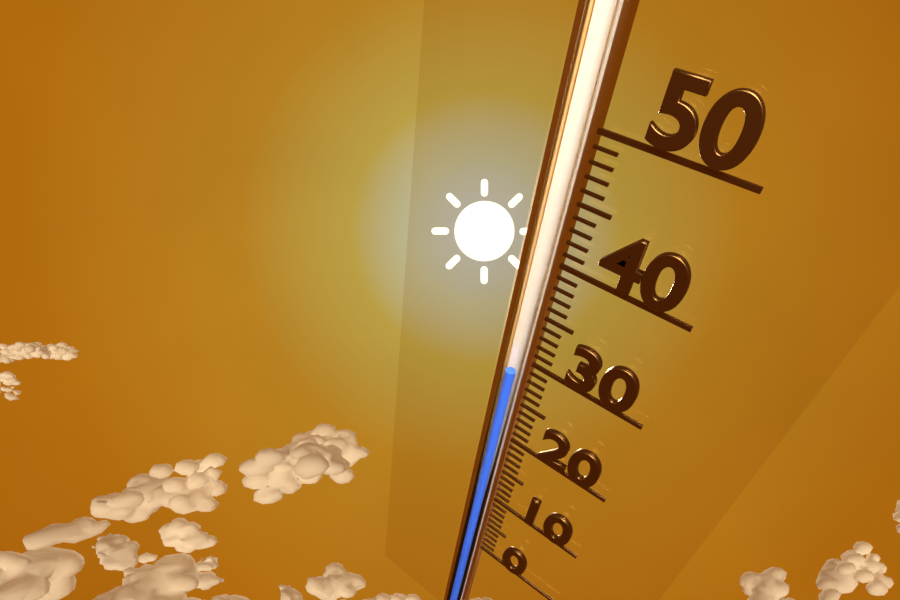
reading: 28 (no unit)
